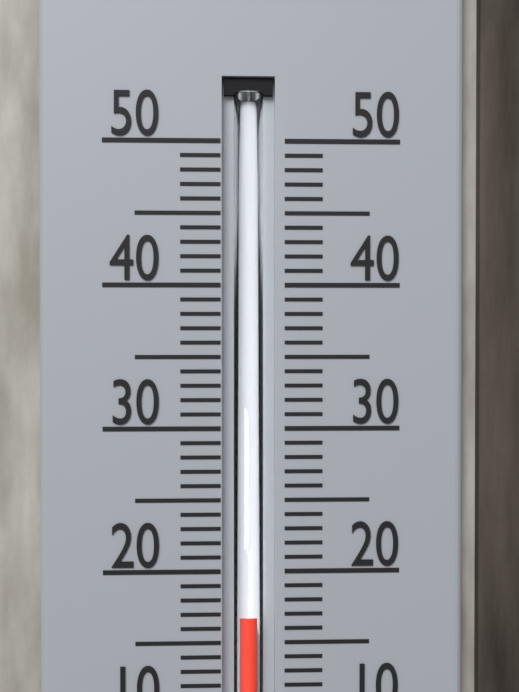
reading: 17 °C
